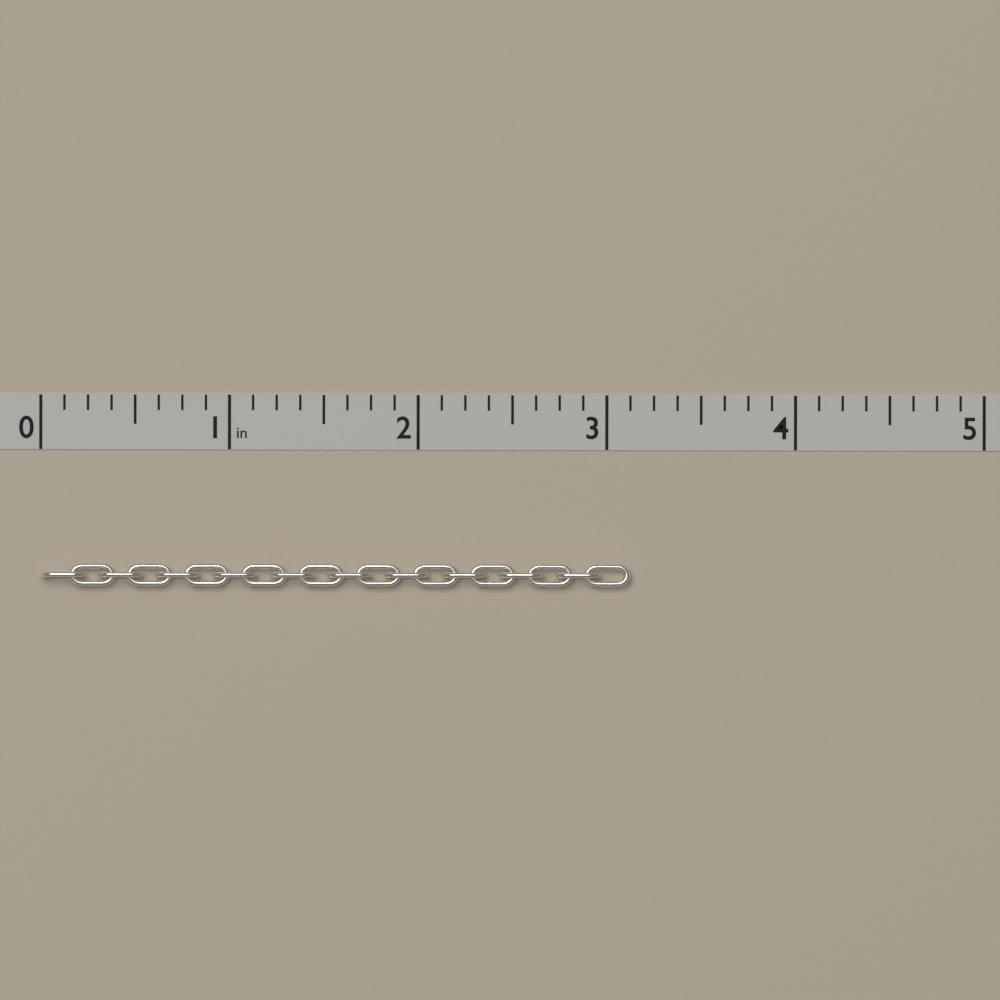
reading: 3.125 in
